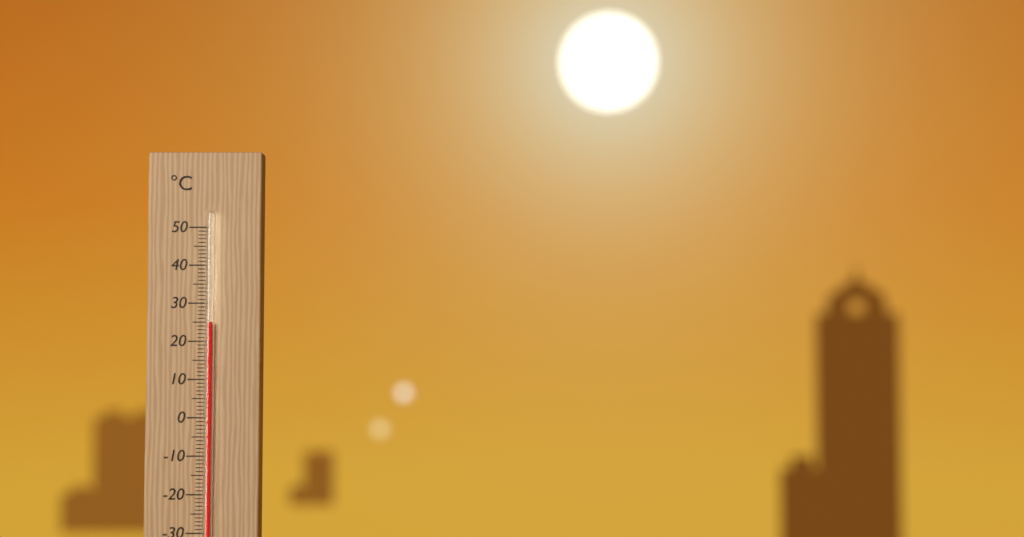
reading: 25 °C
